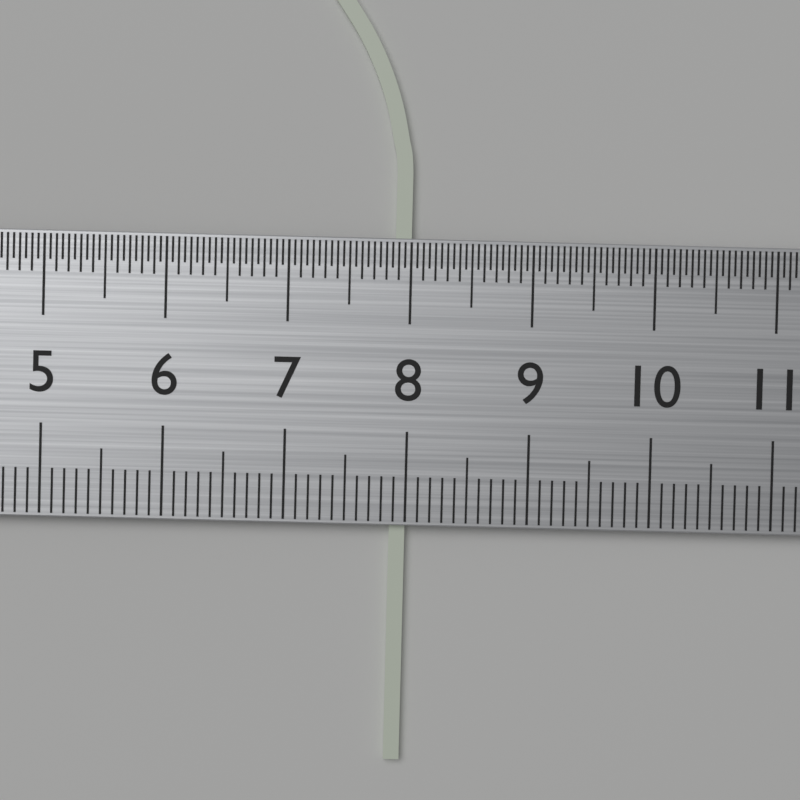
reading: 8.0 cm
